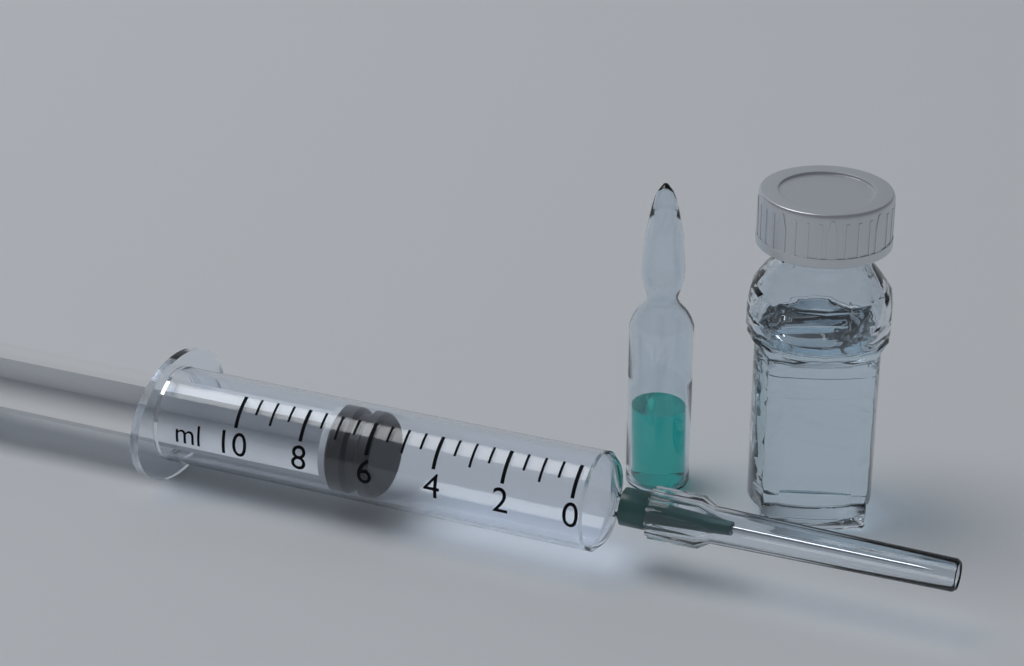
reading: 6.0 ml
